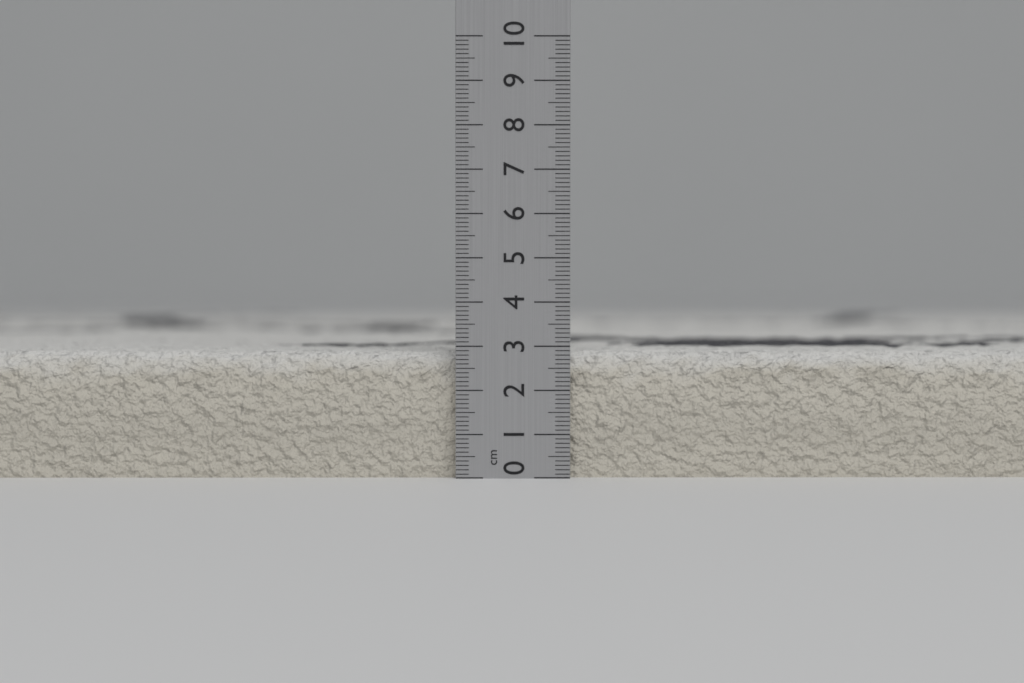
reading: 2.9 cm
